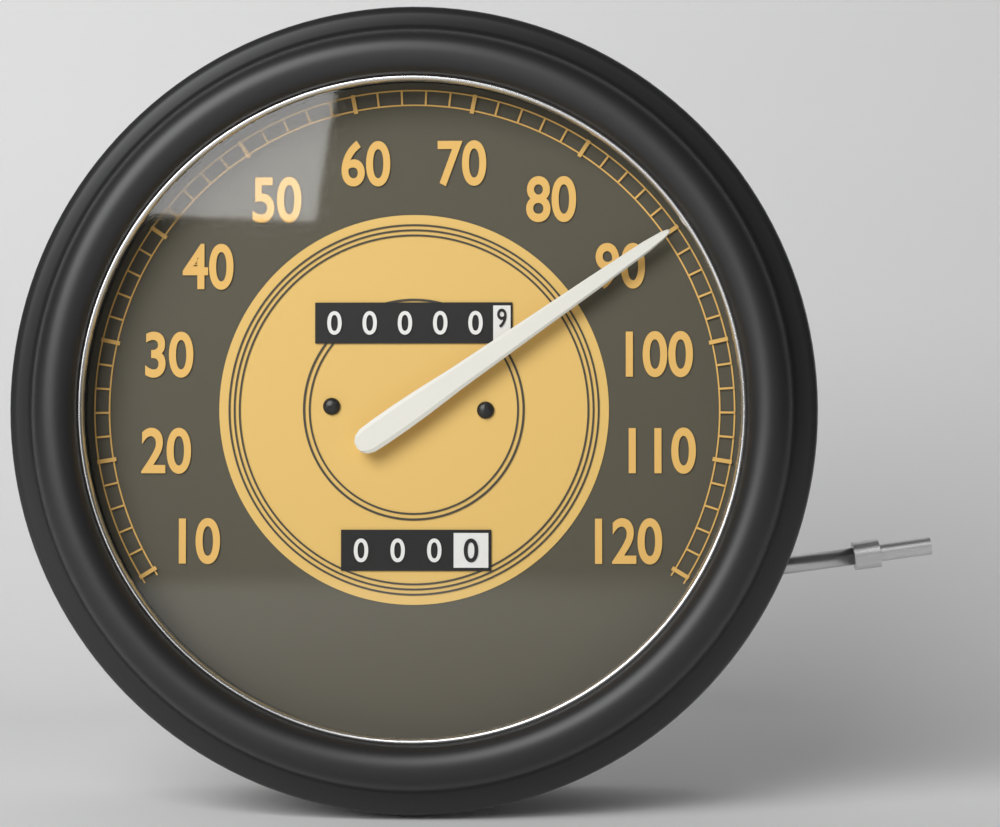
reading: 90 (no unit)
